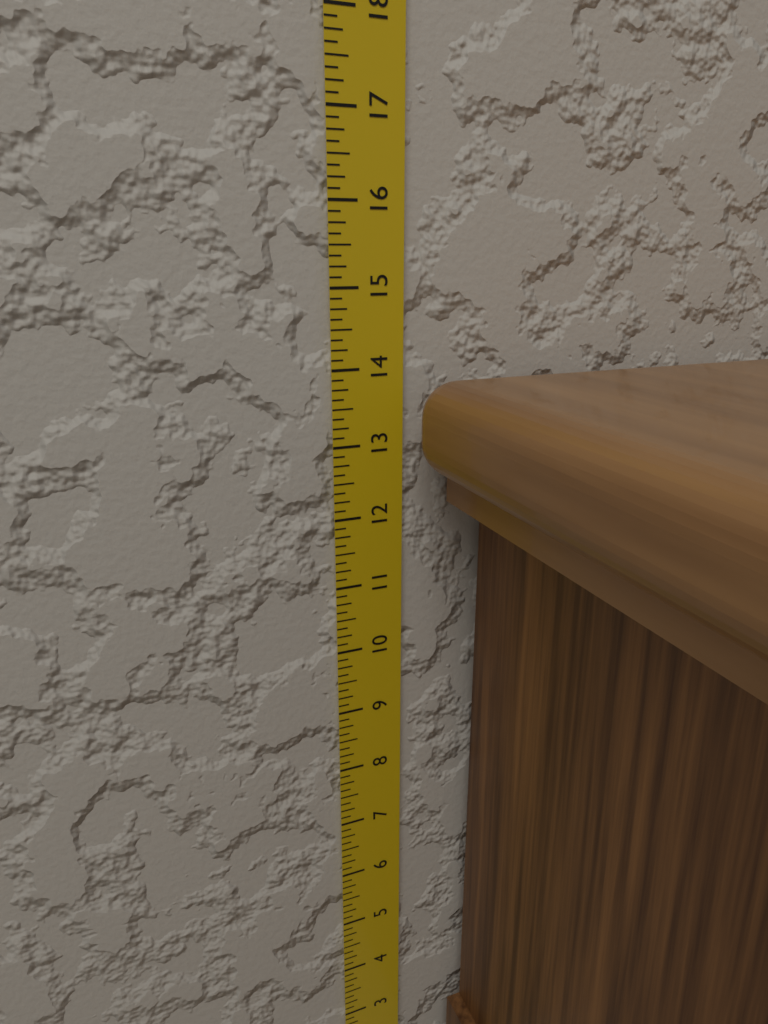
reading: 13.875 in
